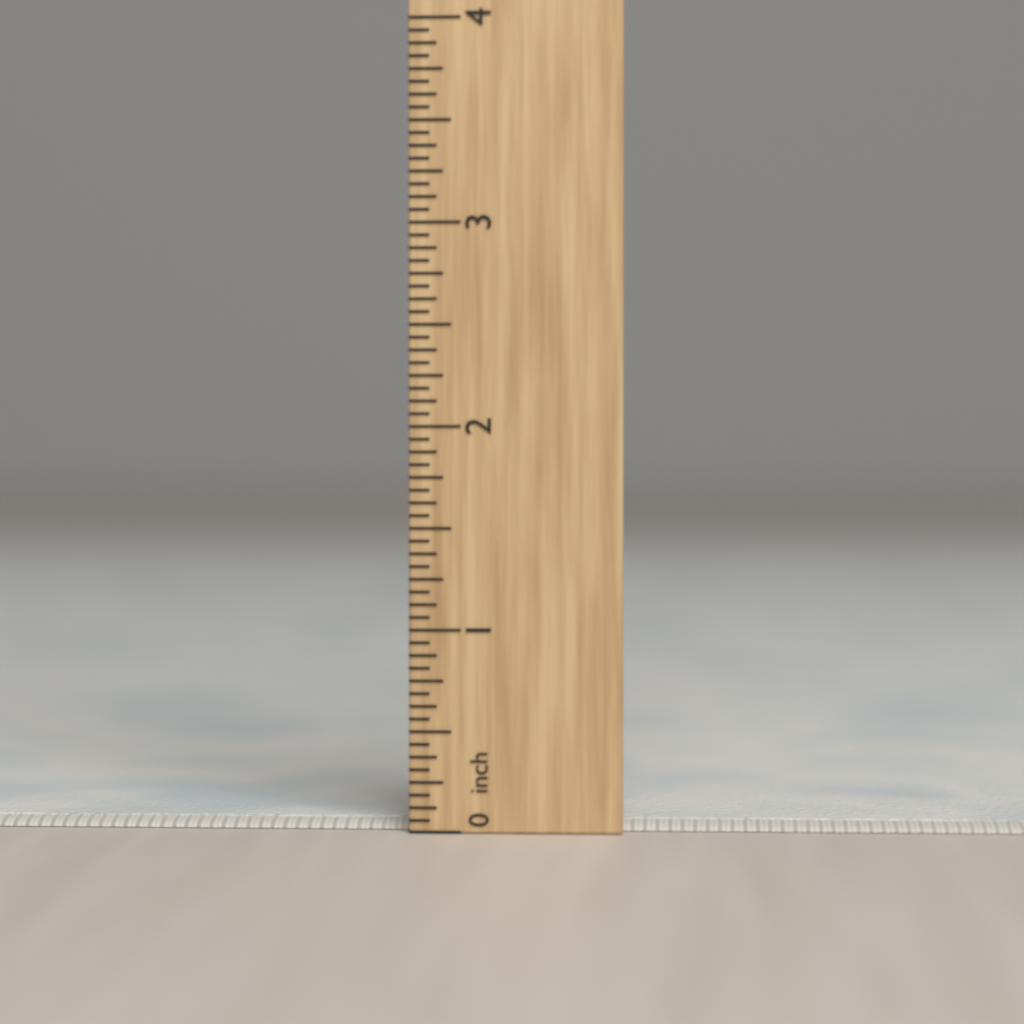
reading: 0.0625 in
